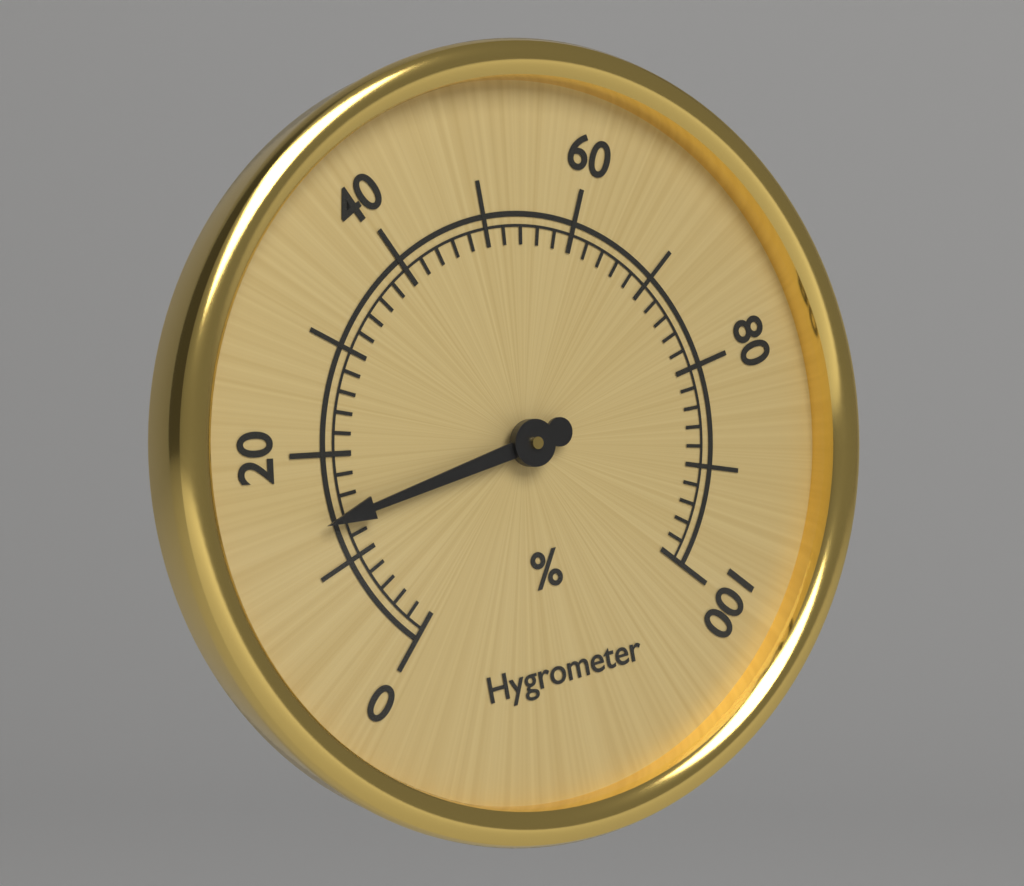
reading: 14 %
